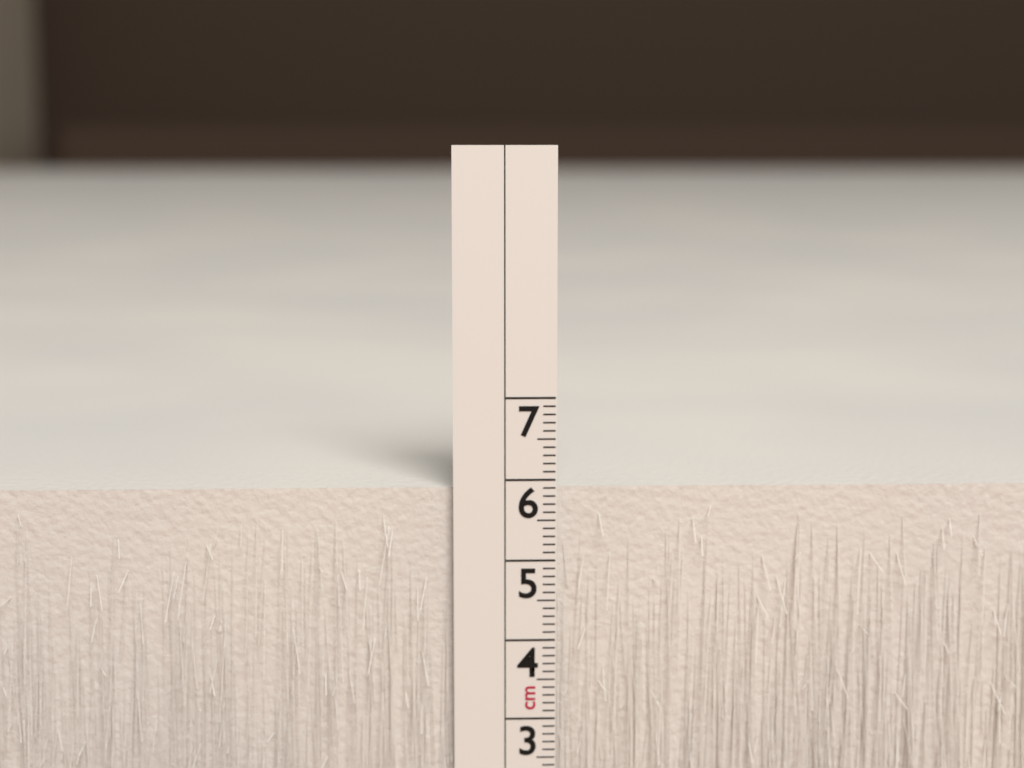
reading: 5.9 cm
